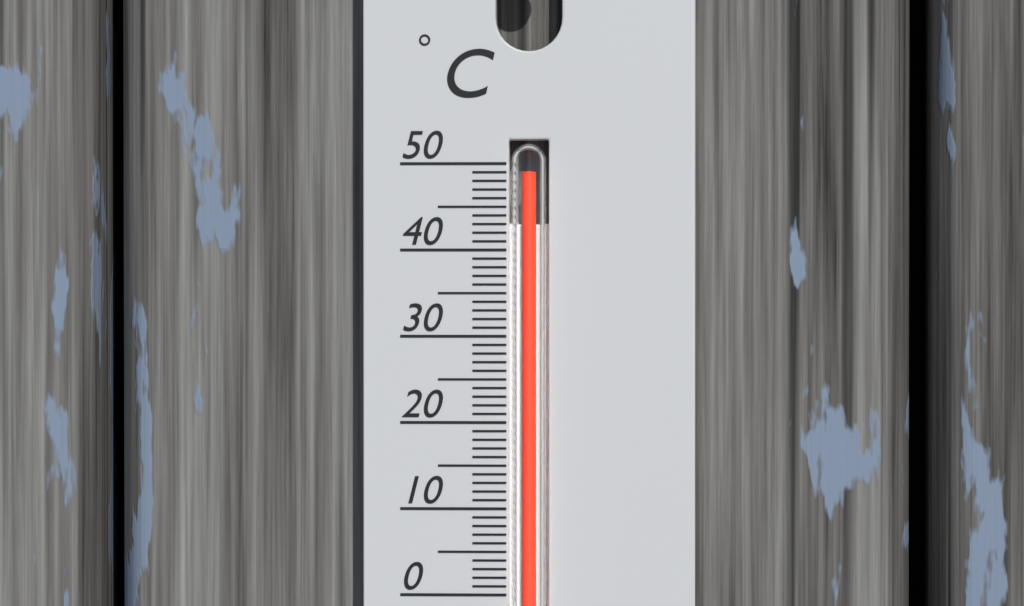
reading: 49 °C
